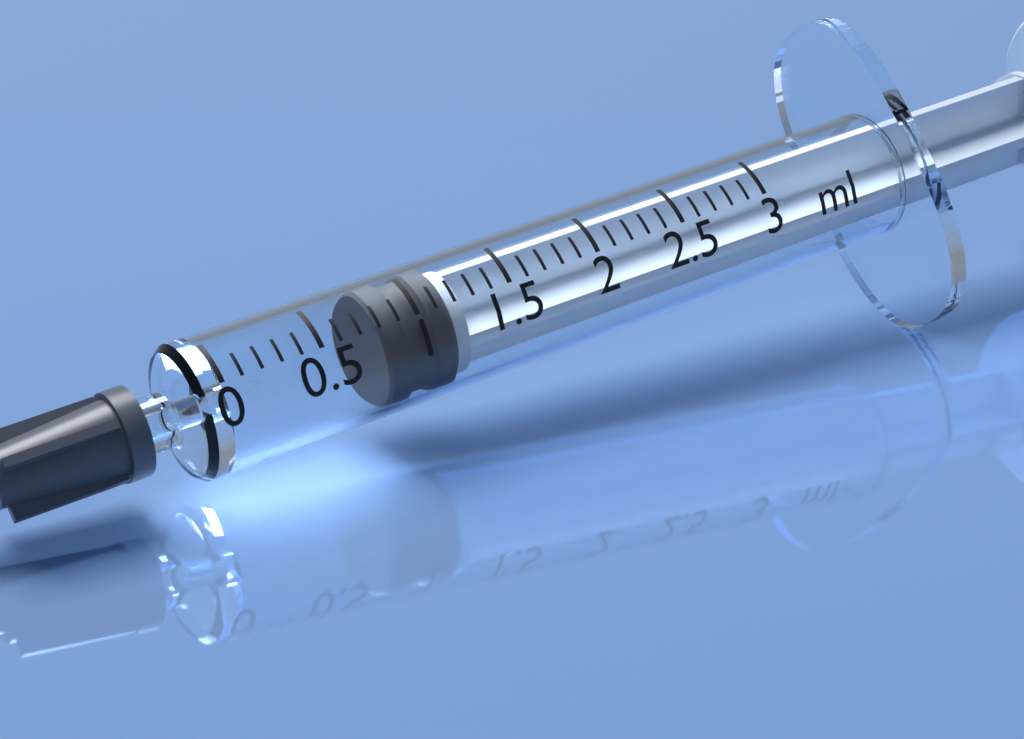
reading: 0.8 ml
